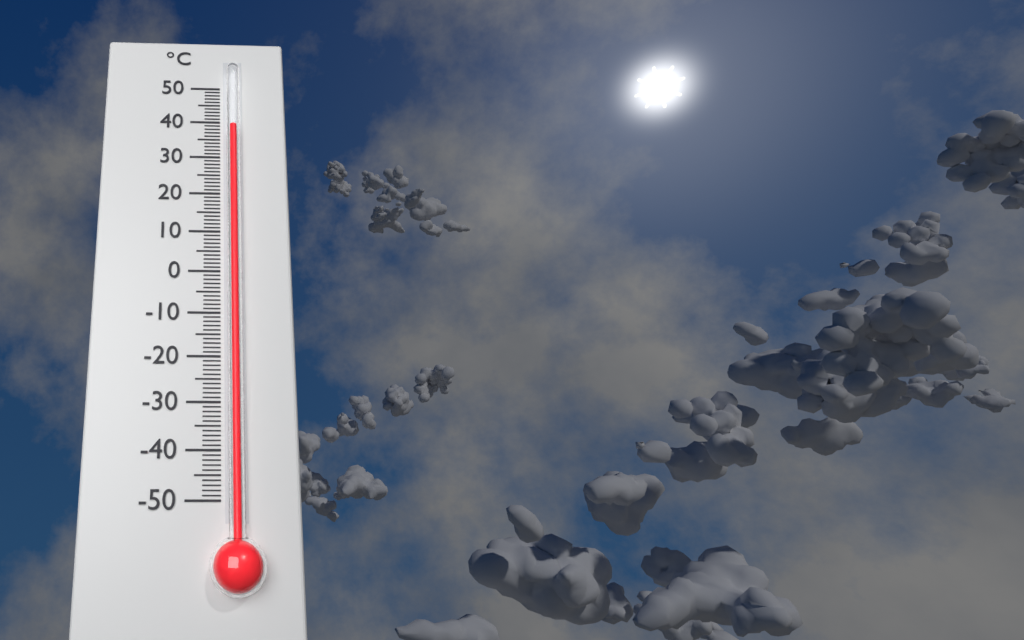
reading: 38 °C
